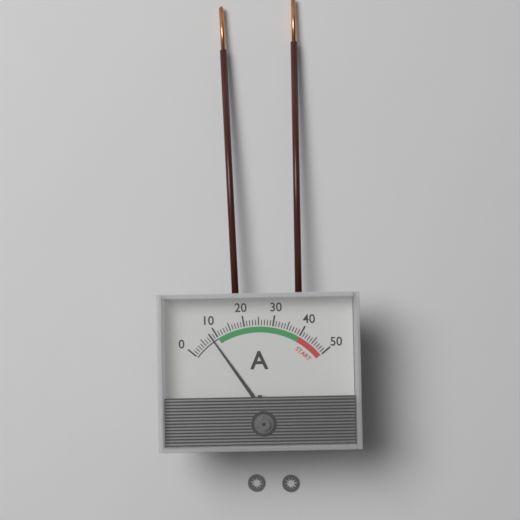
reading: 8 A
